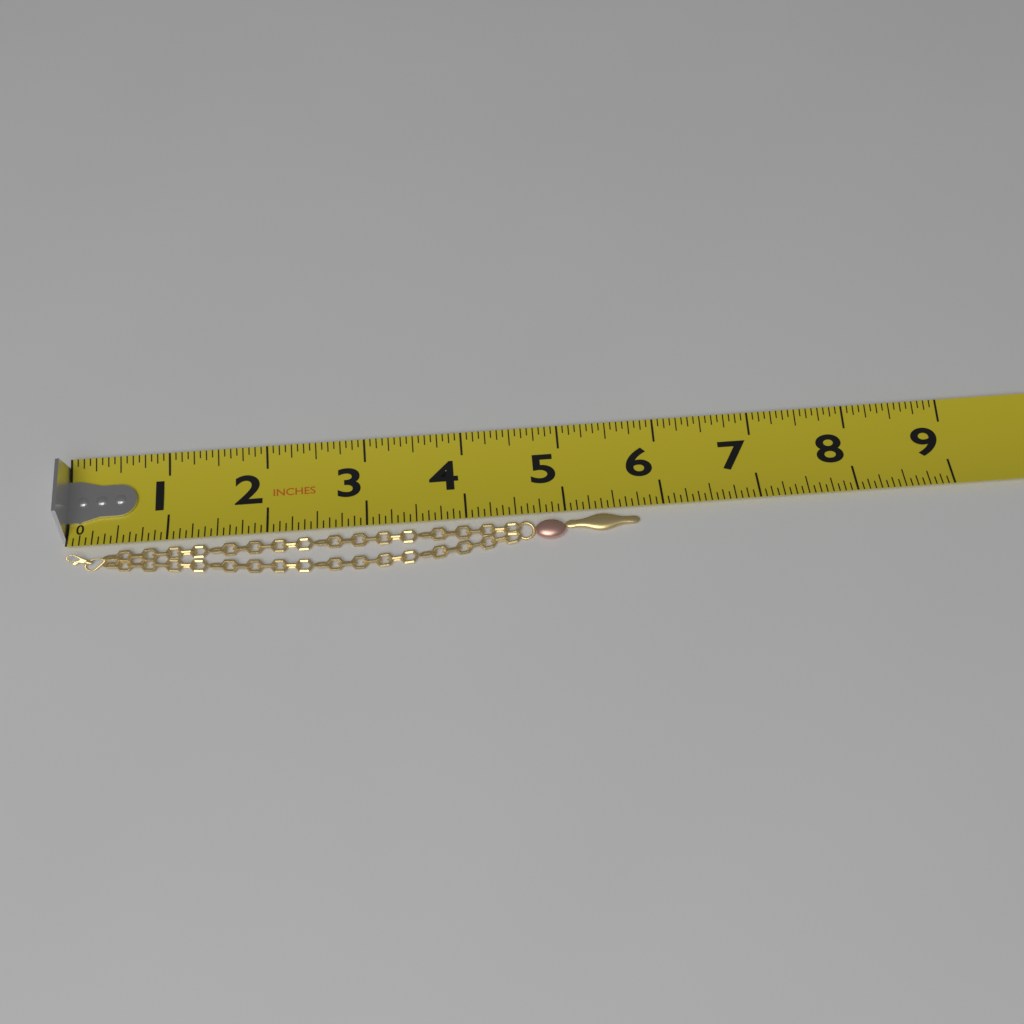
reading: 5.7500 in
